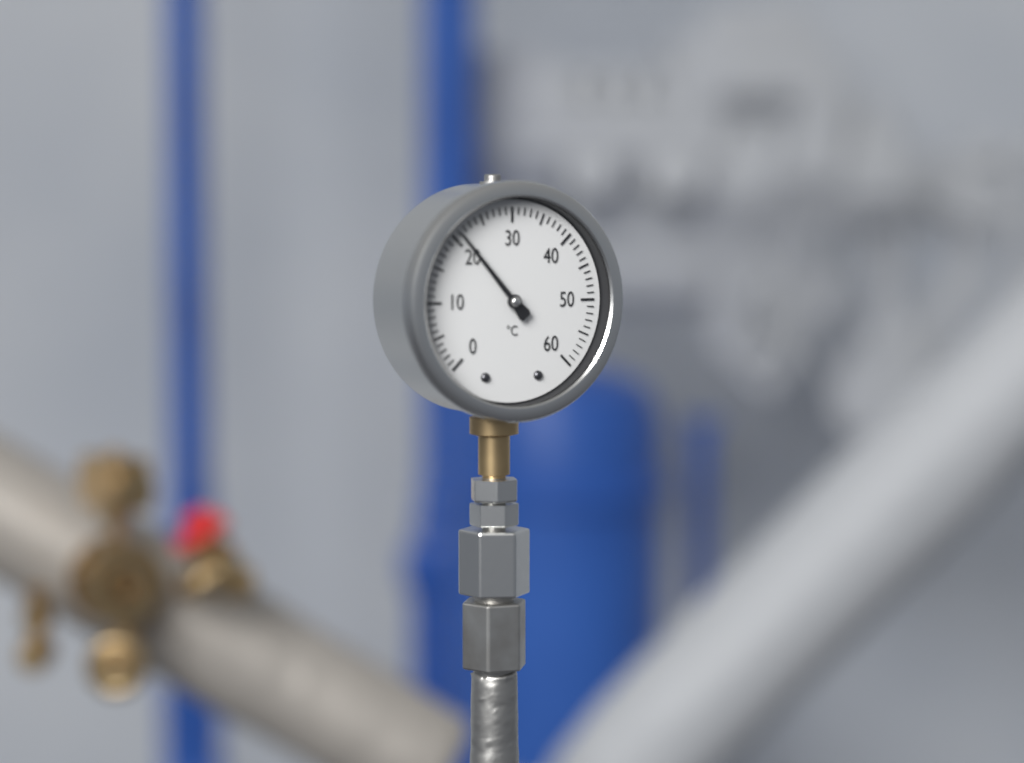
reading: 21 °C
